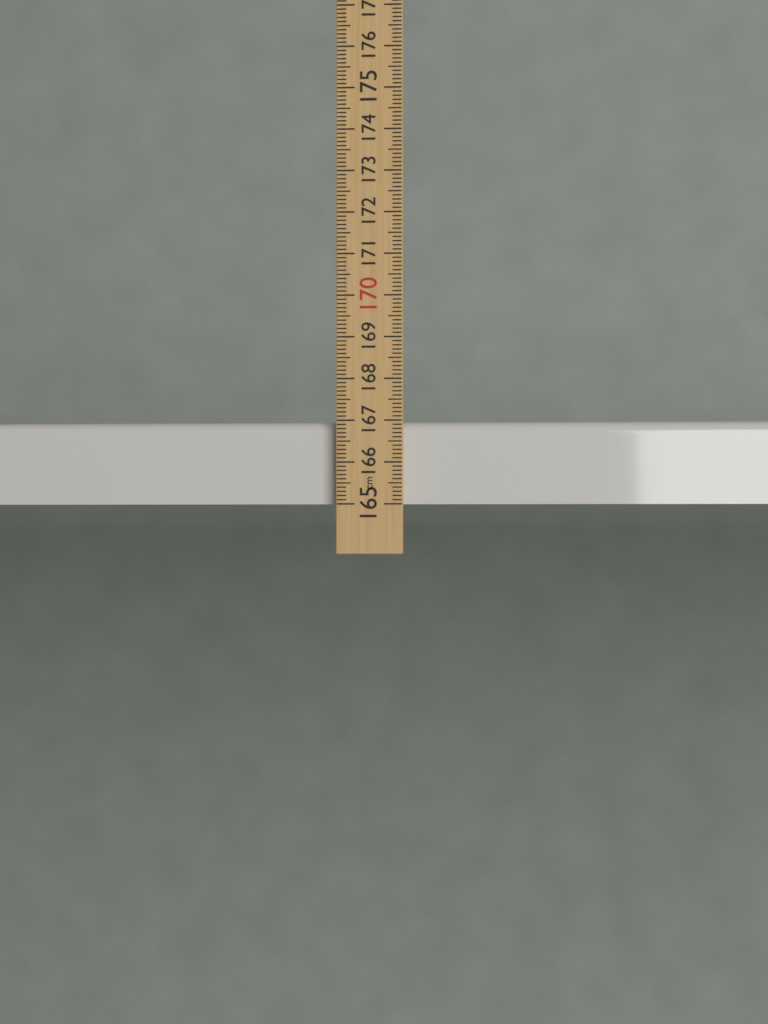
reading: 167.0 cm
